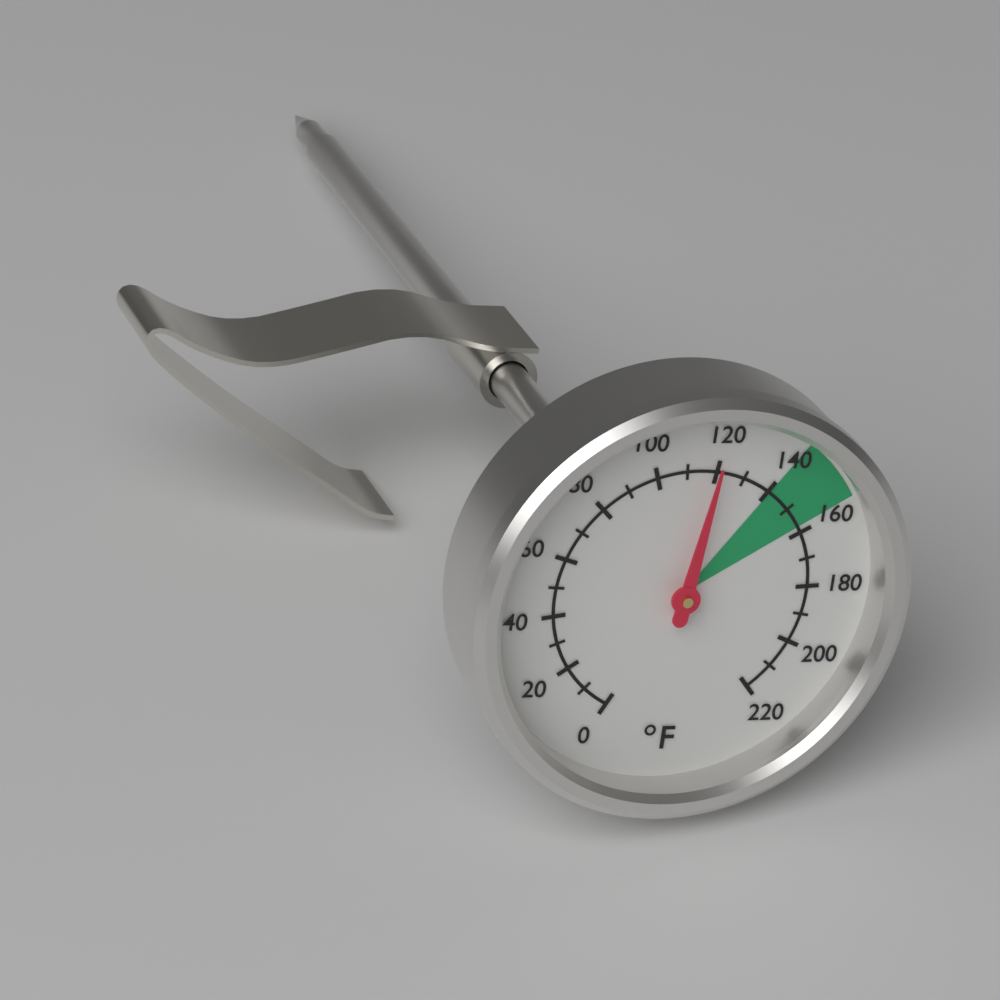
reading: 120 °F
